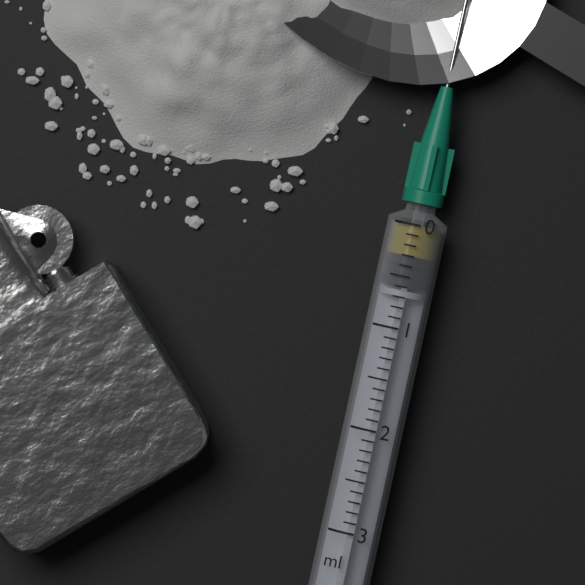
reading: 0.3 ml
